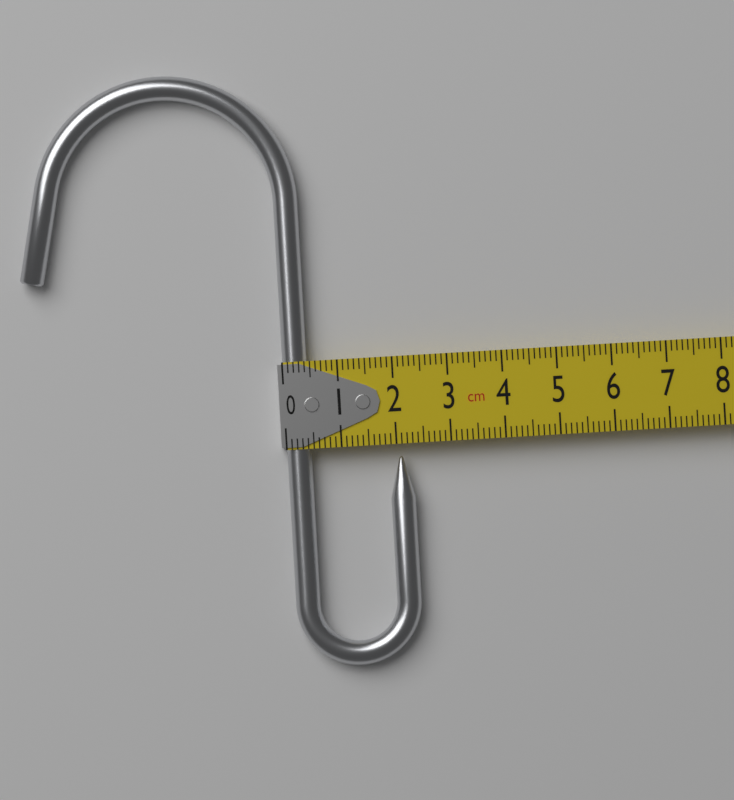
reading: 2.3 cm
